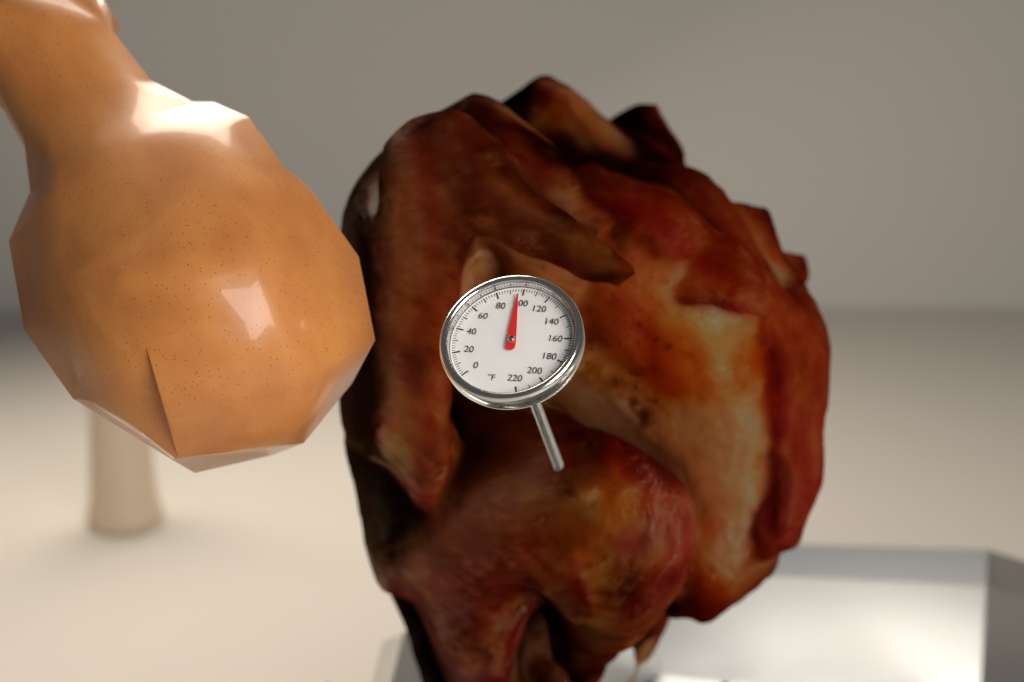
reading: 96 °F
